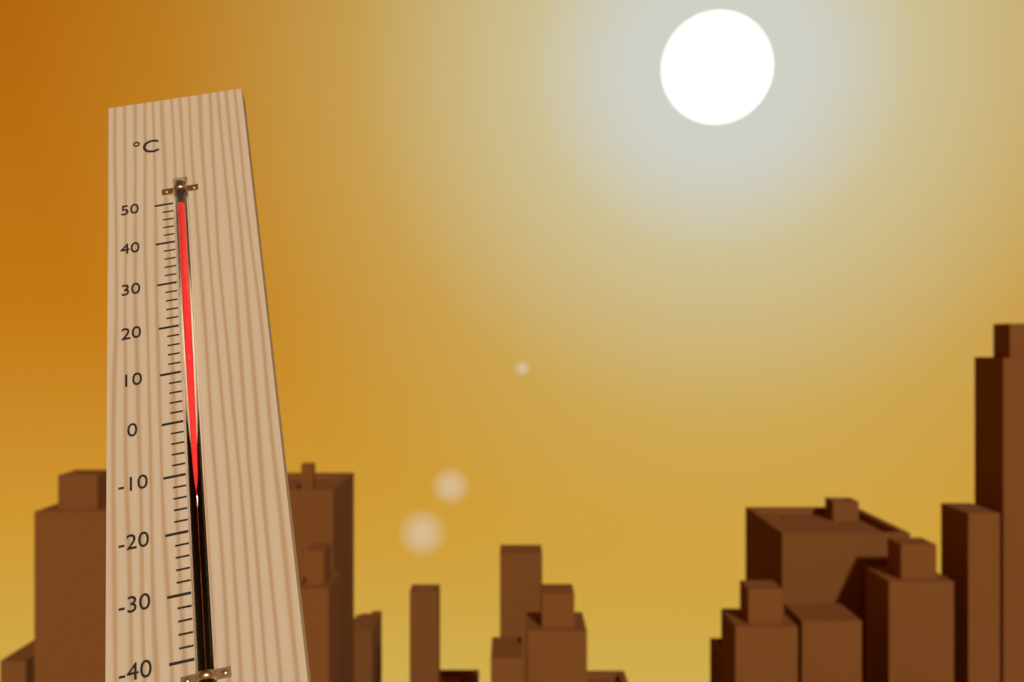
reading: 49 °C
